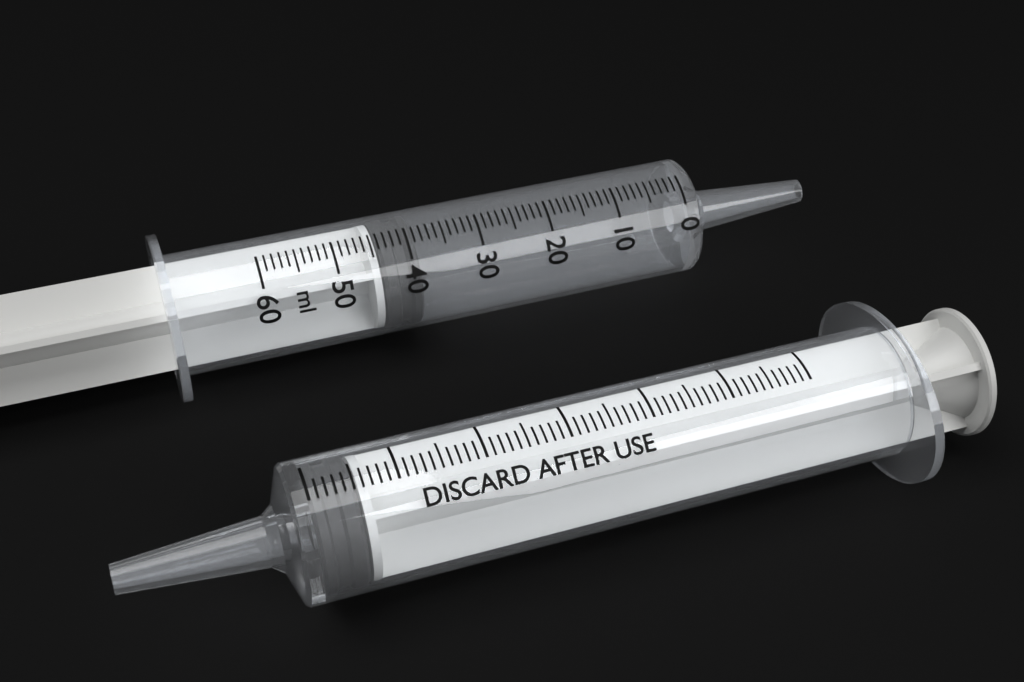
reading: 39 ml
